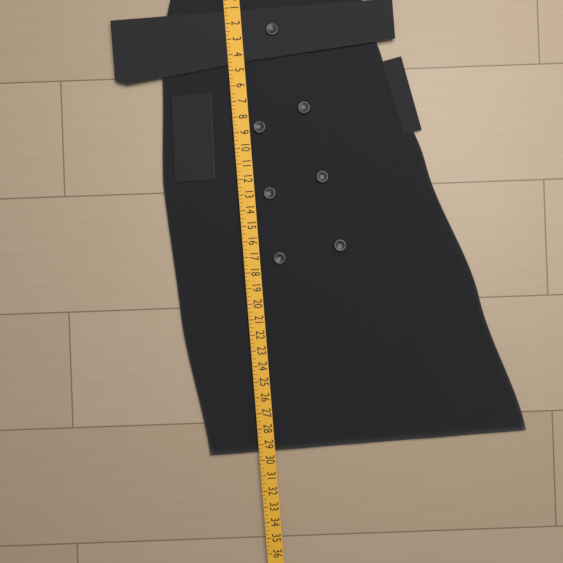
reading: 29.50 in
